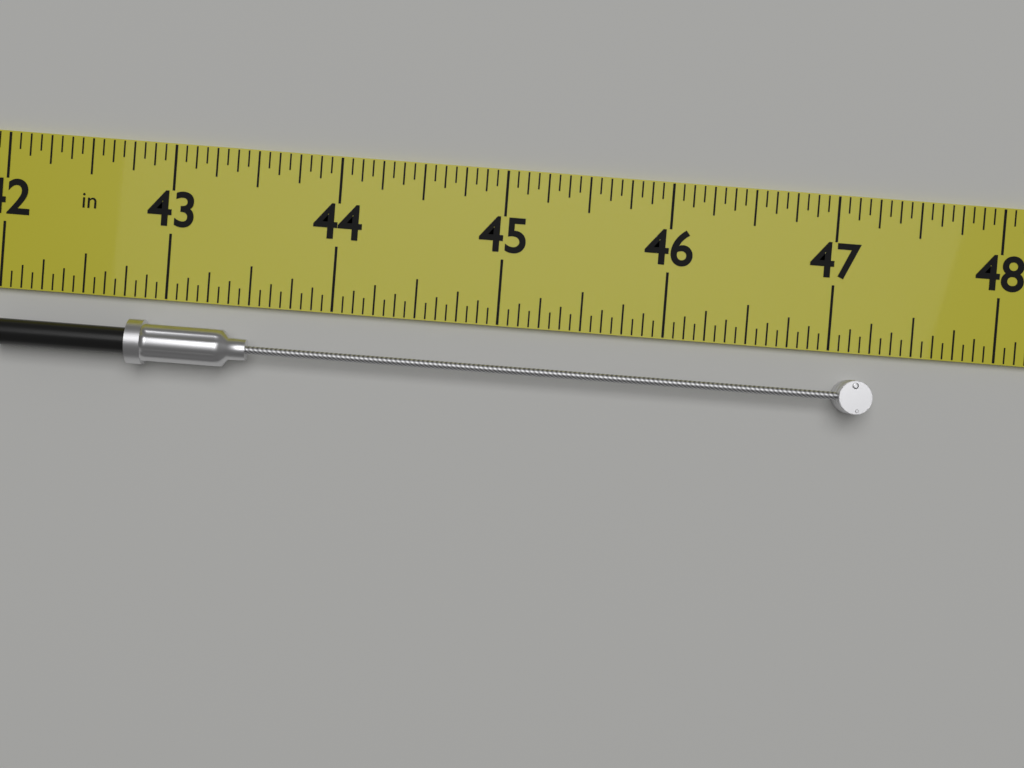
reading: 47.2500 in
